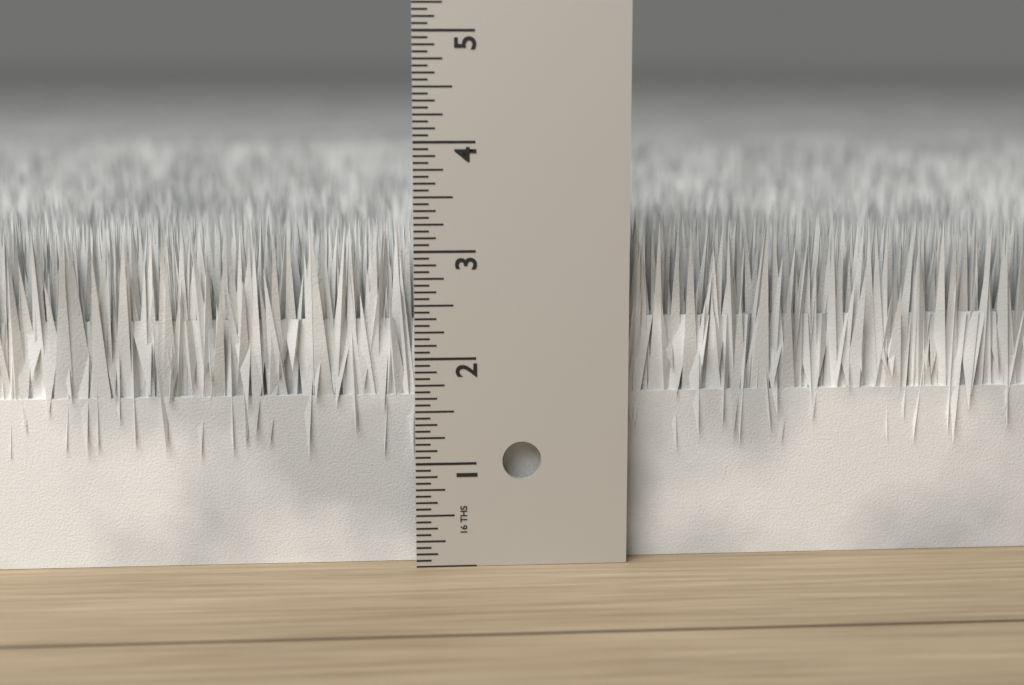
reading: 3.2500 in
